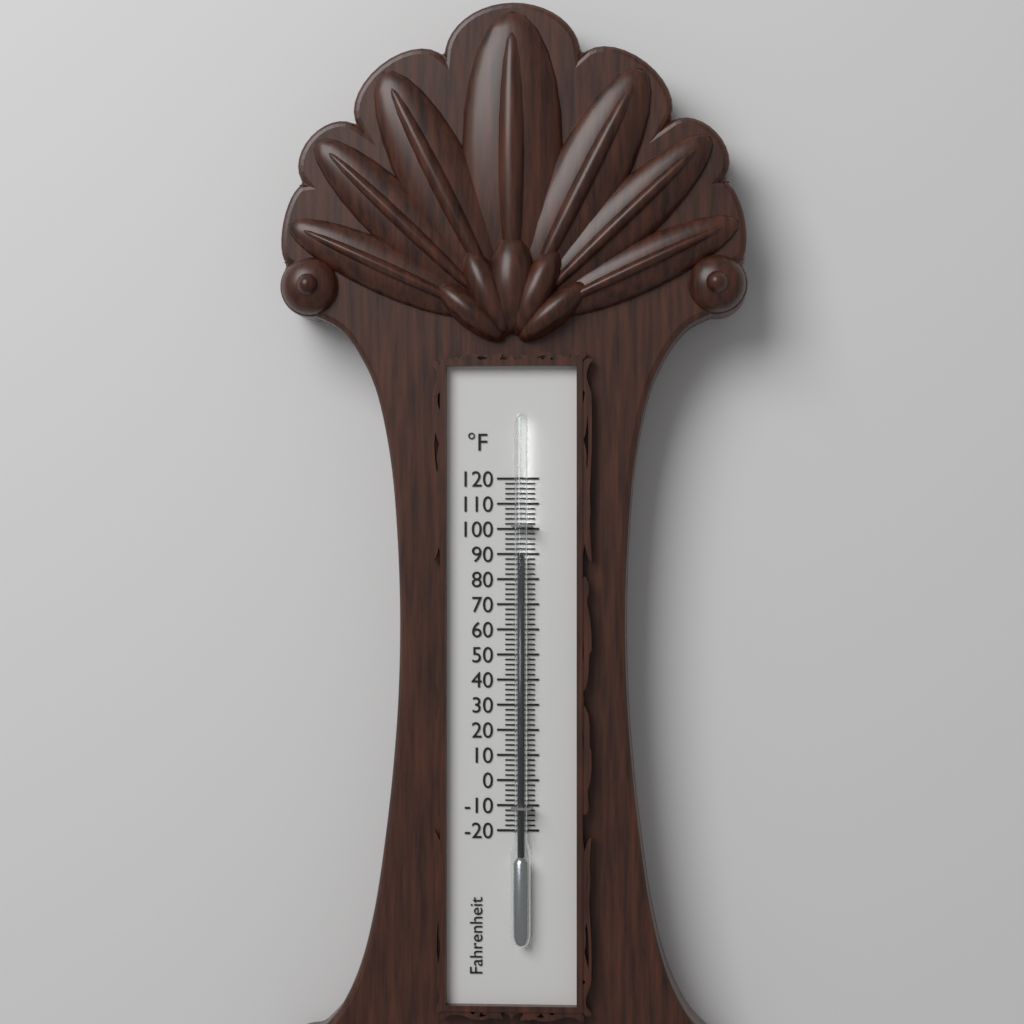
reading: 90 °F
